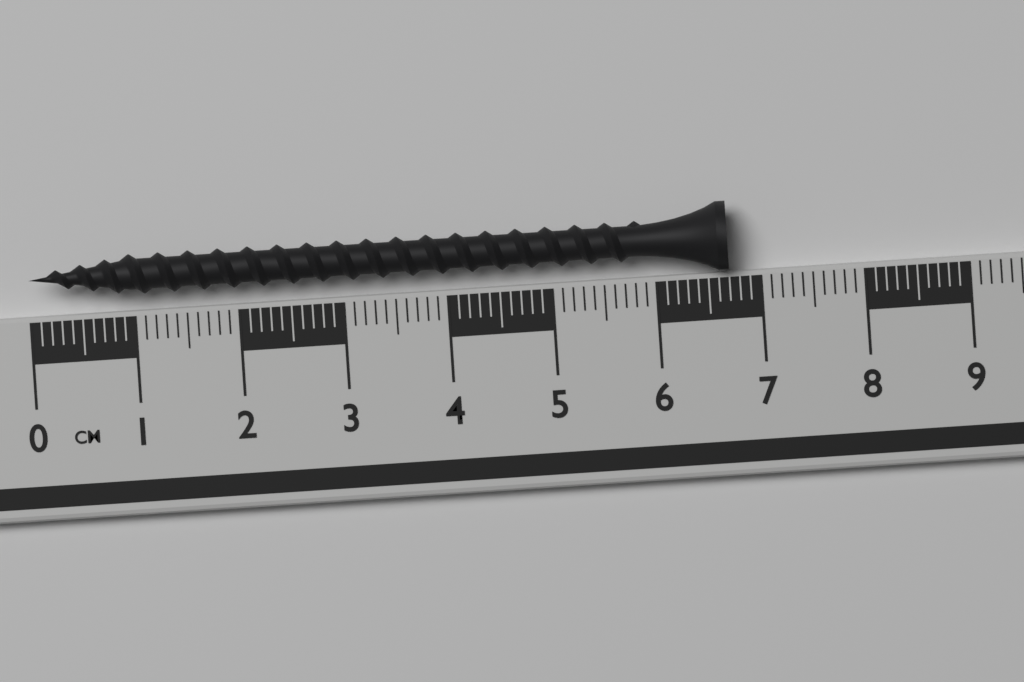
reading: 6.7 cm
